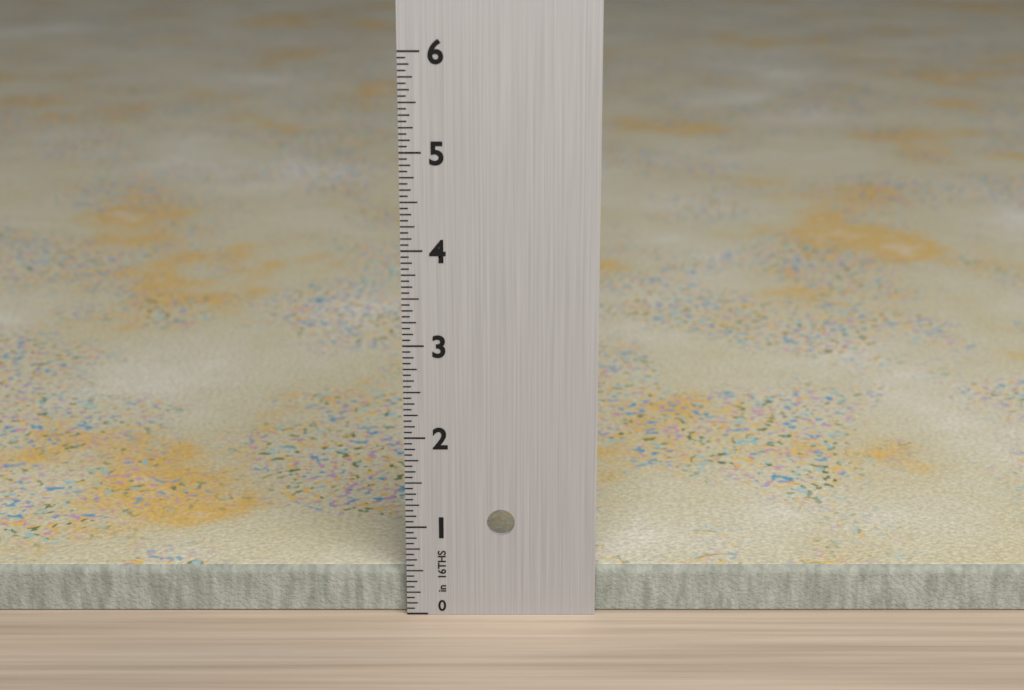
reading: 0.5000 in
